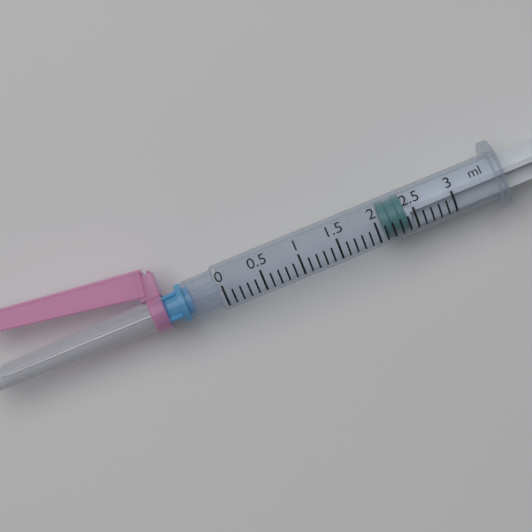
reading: 2.1 ml
